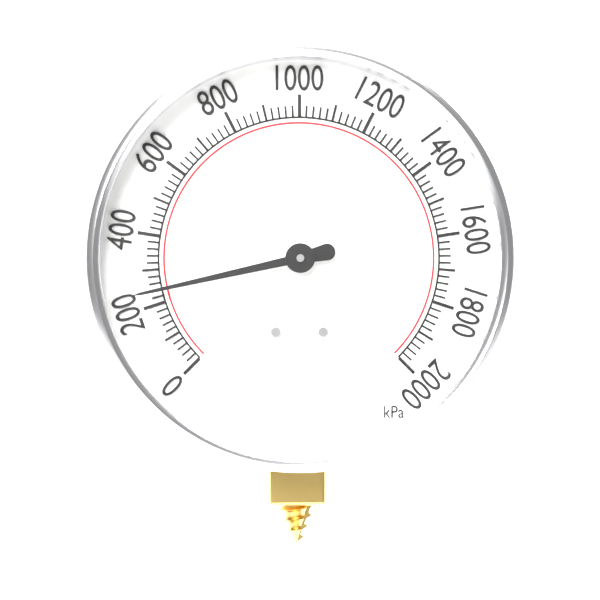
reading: 240 kPa
